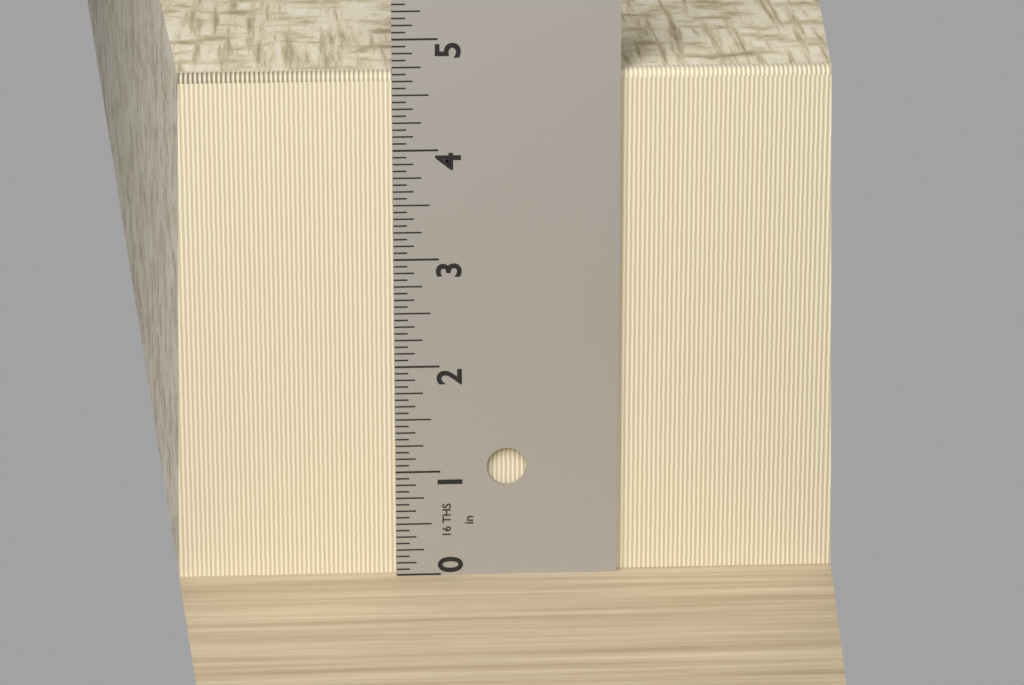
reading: 4.6875 in
